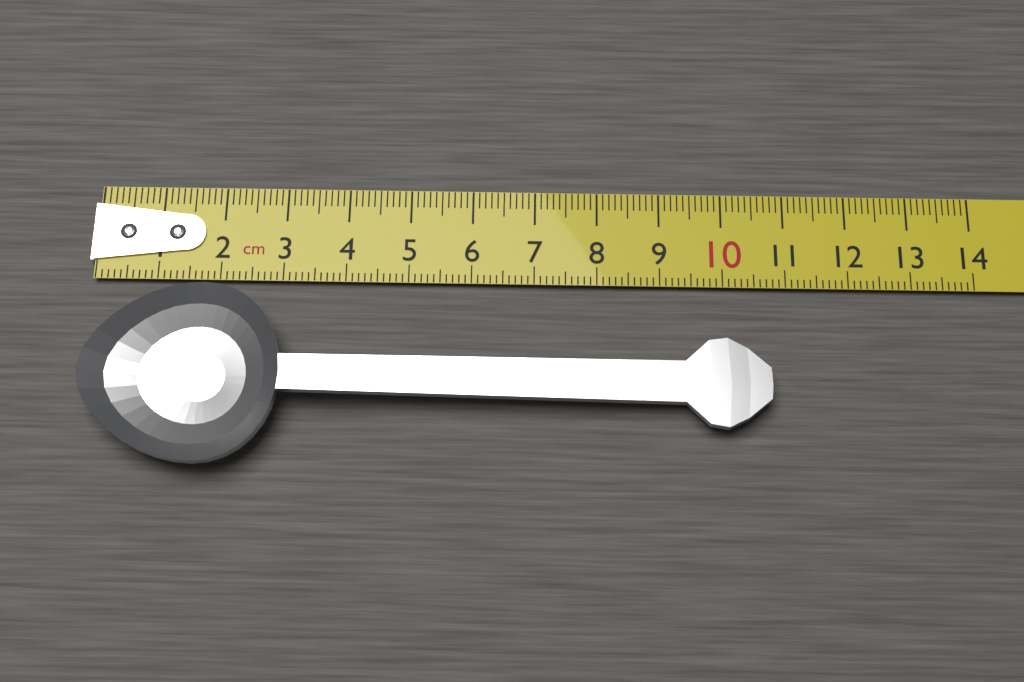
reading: 10.7 cm
